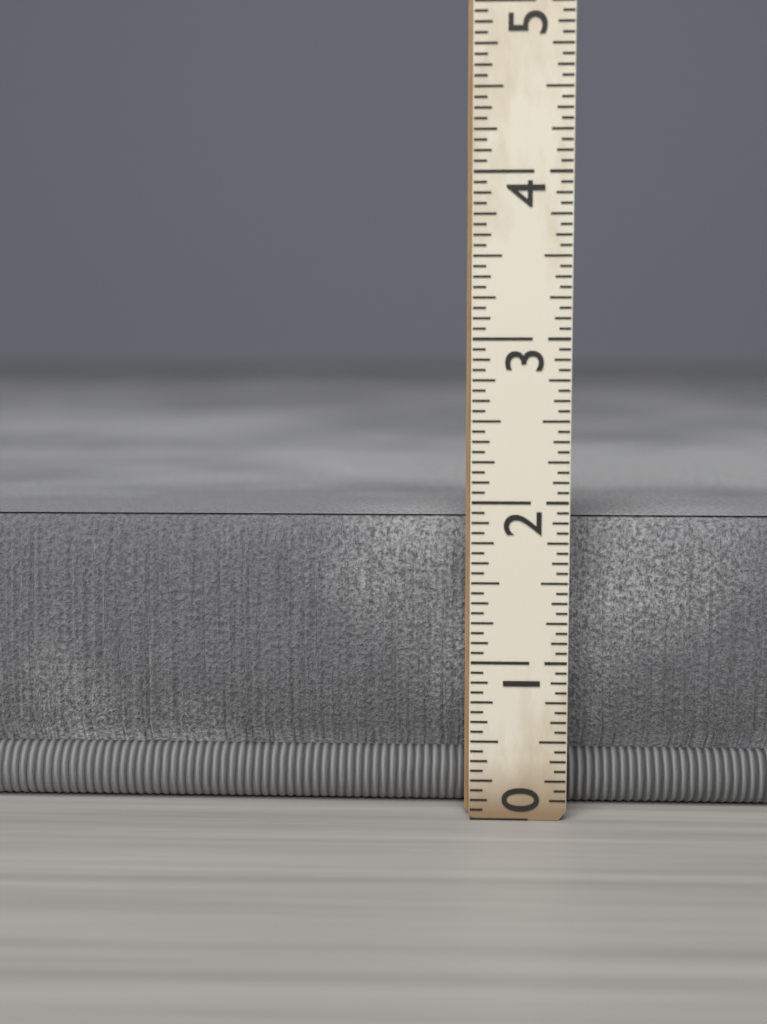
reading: 1.8750 (no unit)
